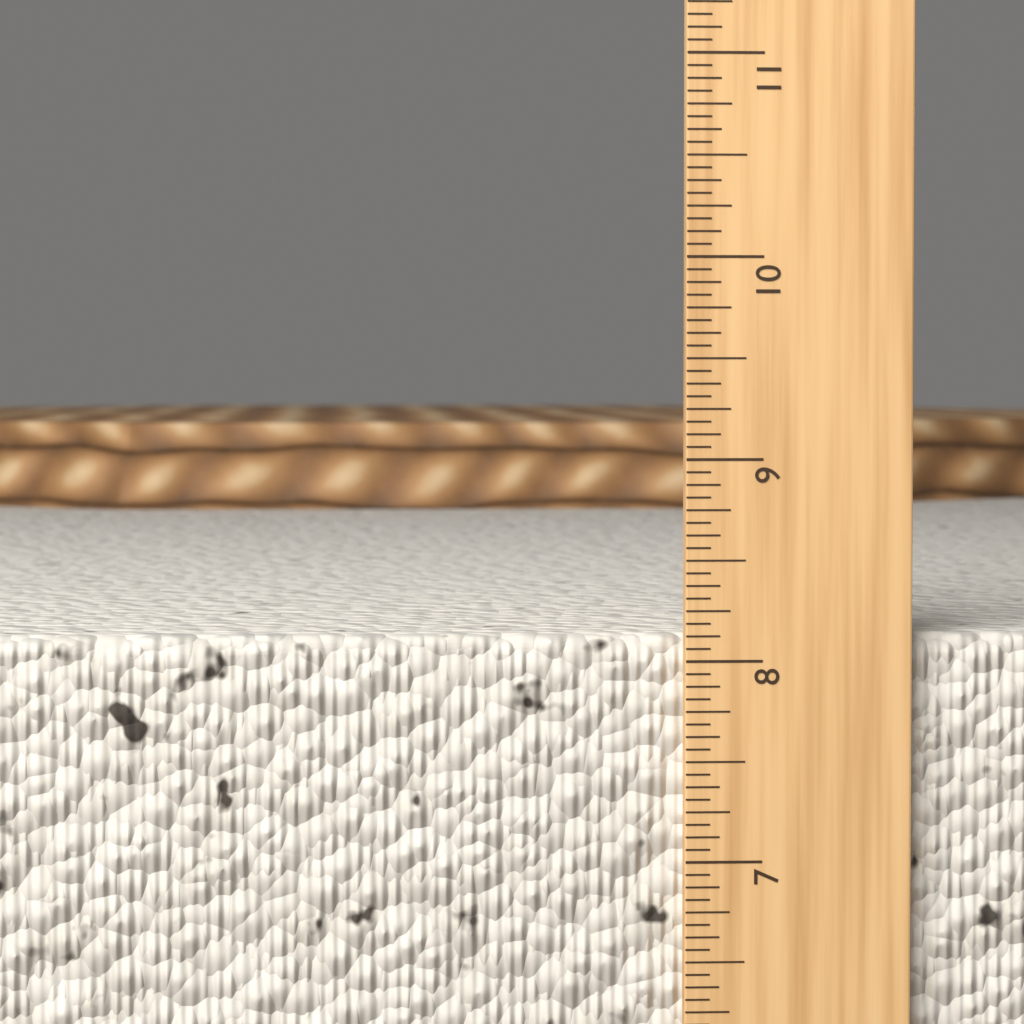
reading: 8.1250 in
